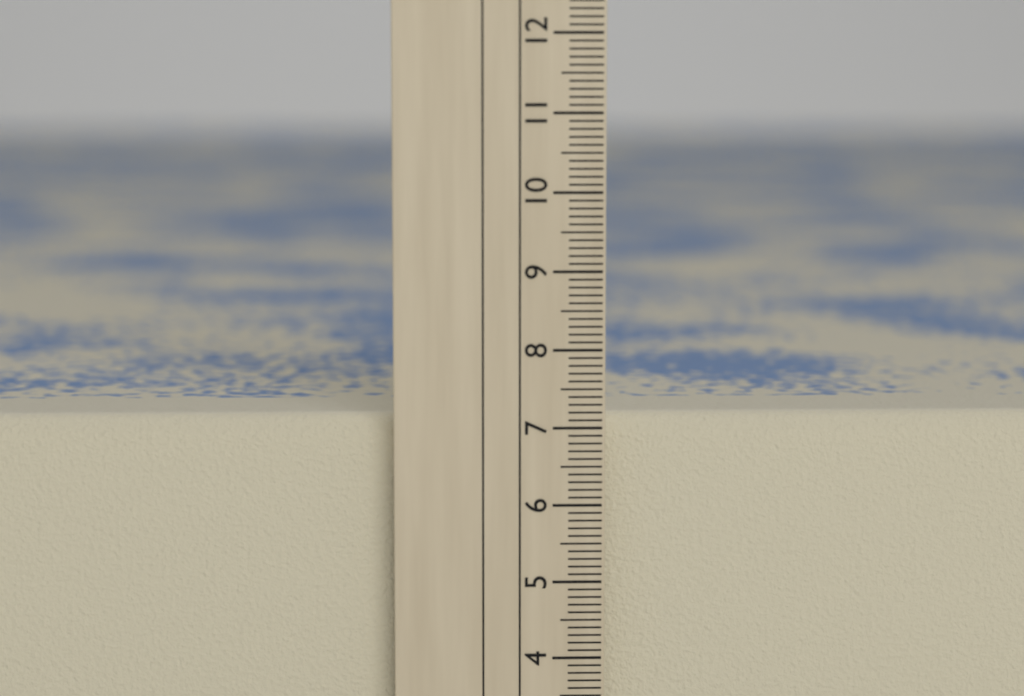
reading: 7.1 cm
